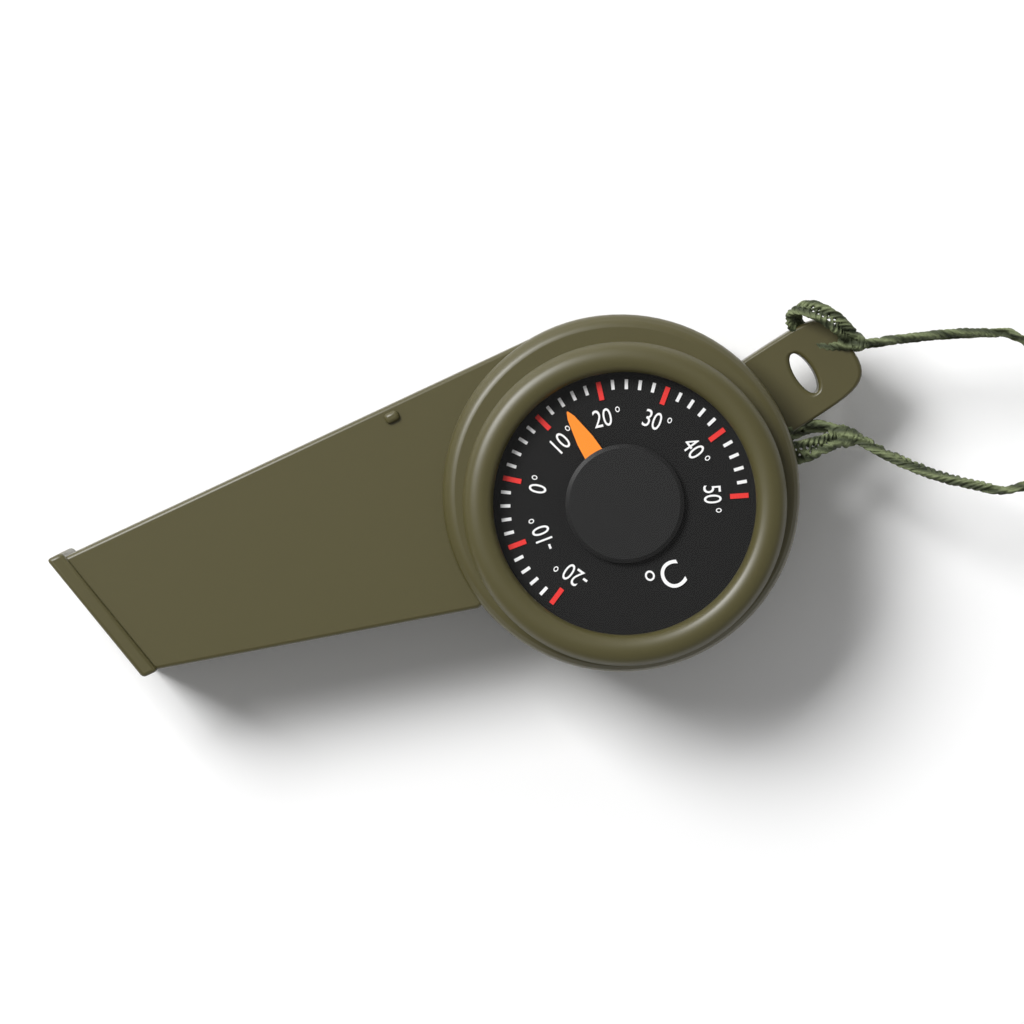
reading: 14 °C
